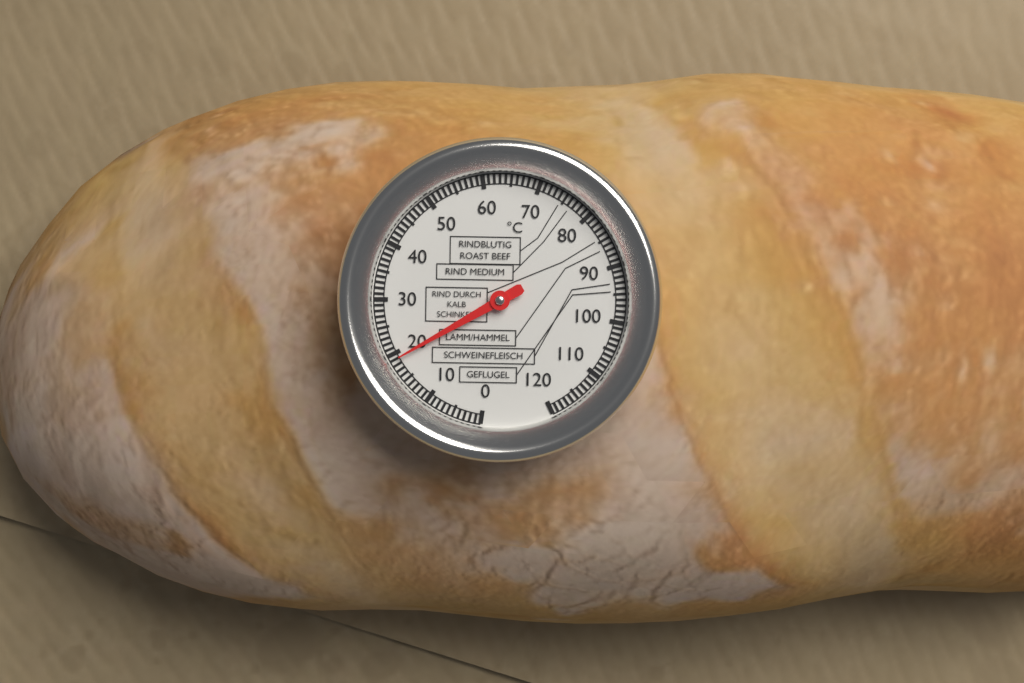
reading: 19 °C
